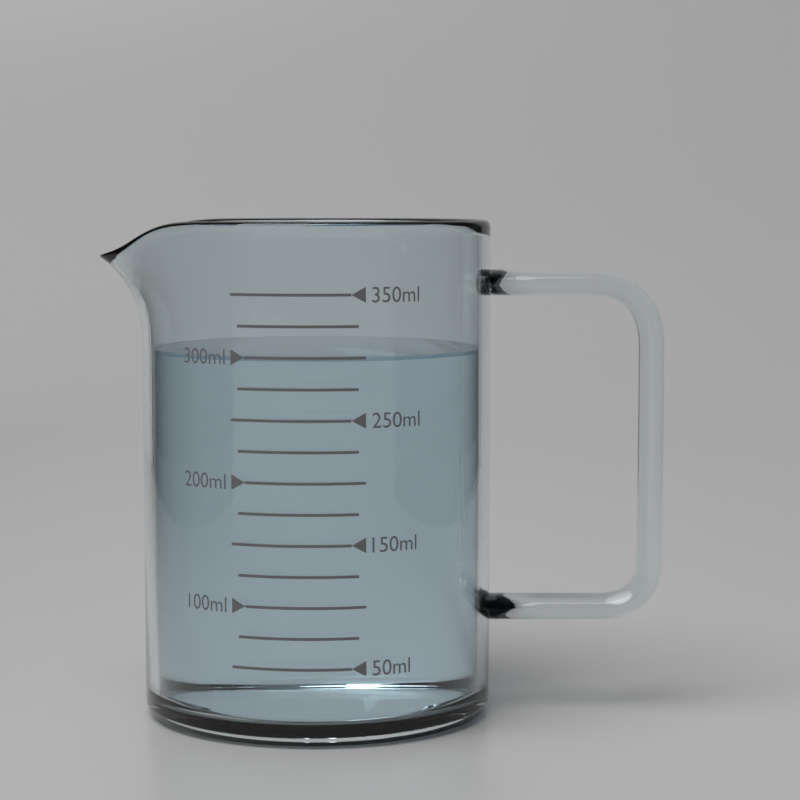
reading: 300 ml
